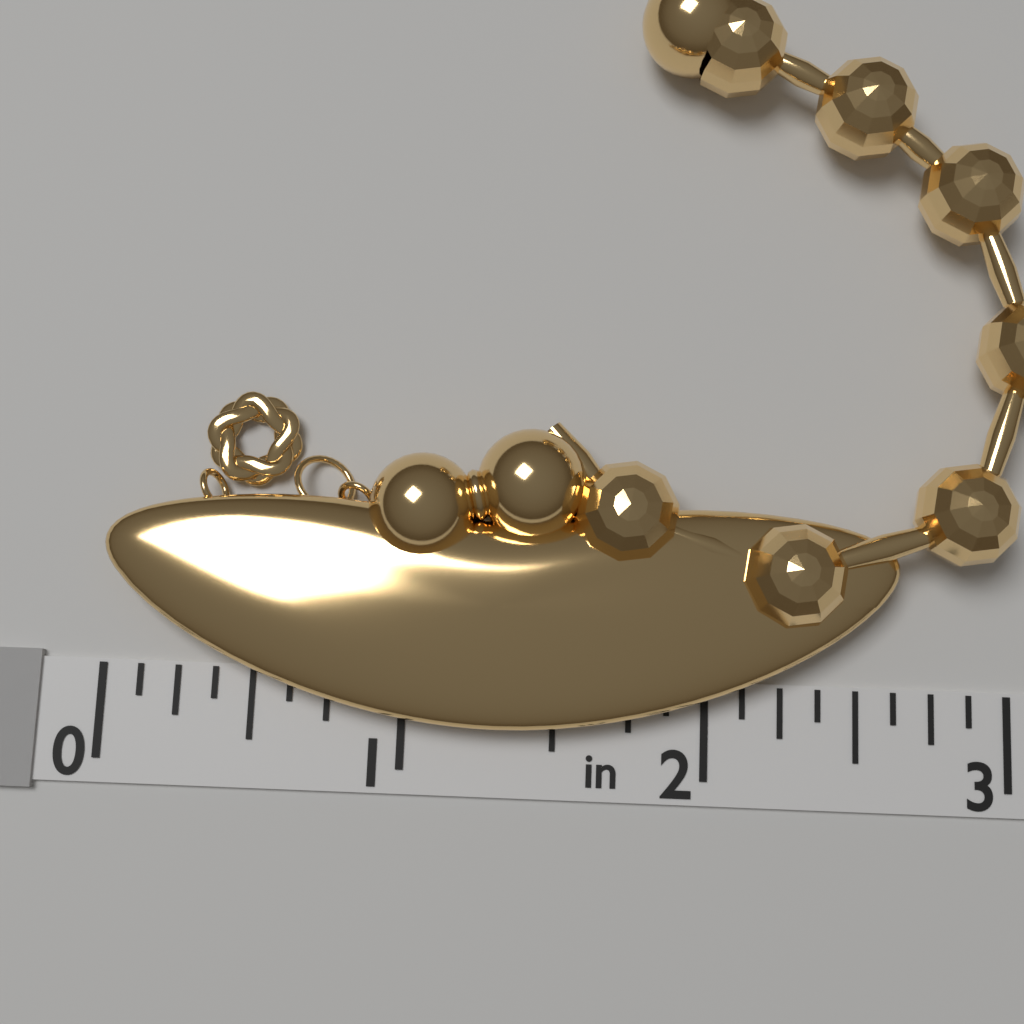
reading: 2.625 in
